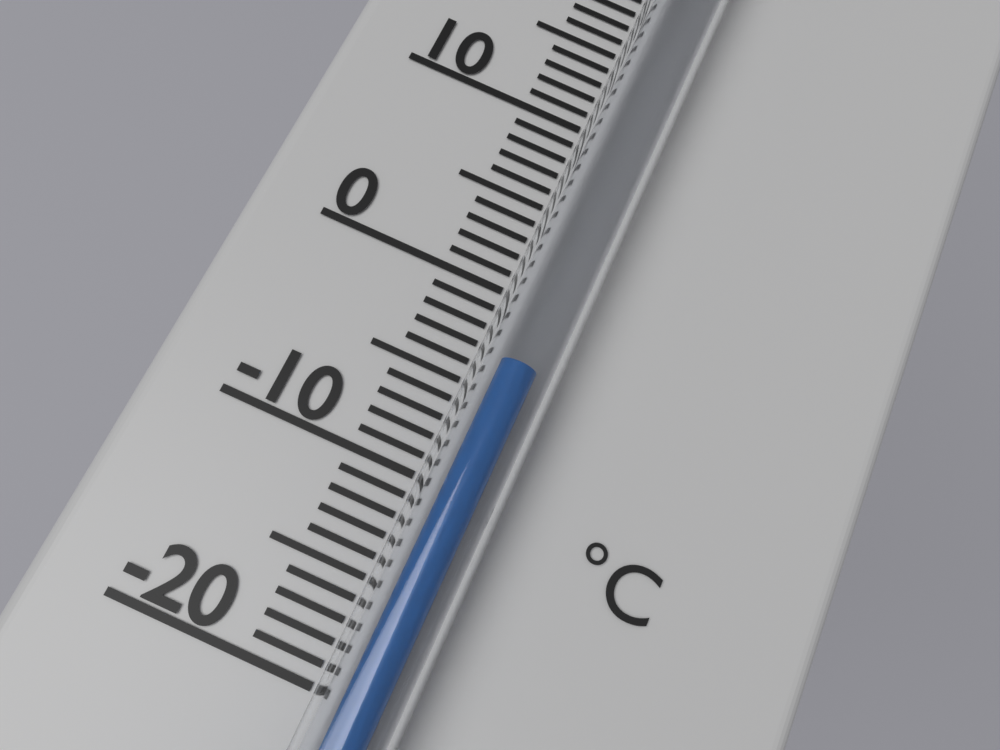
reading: -4 °C
